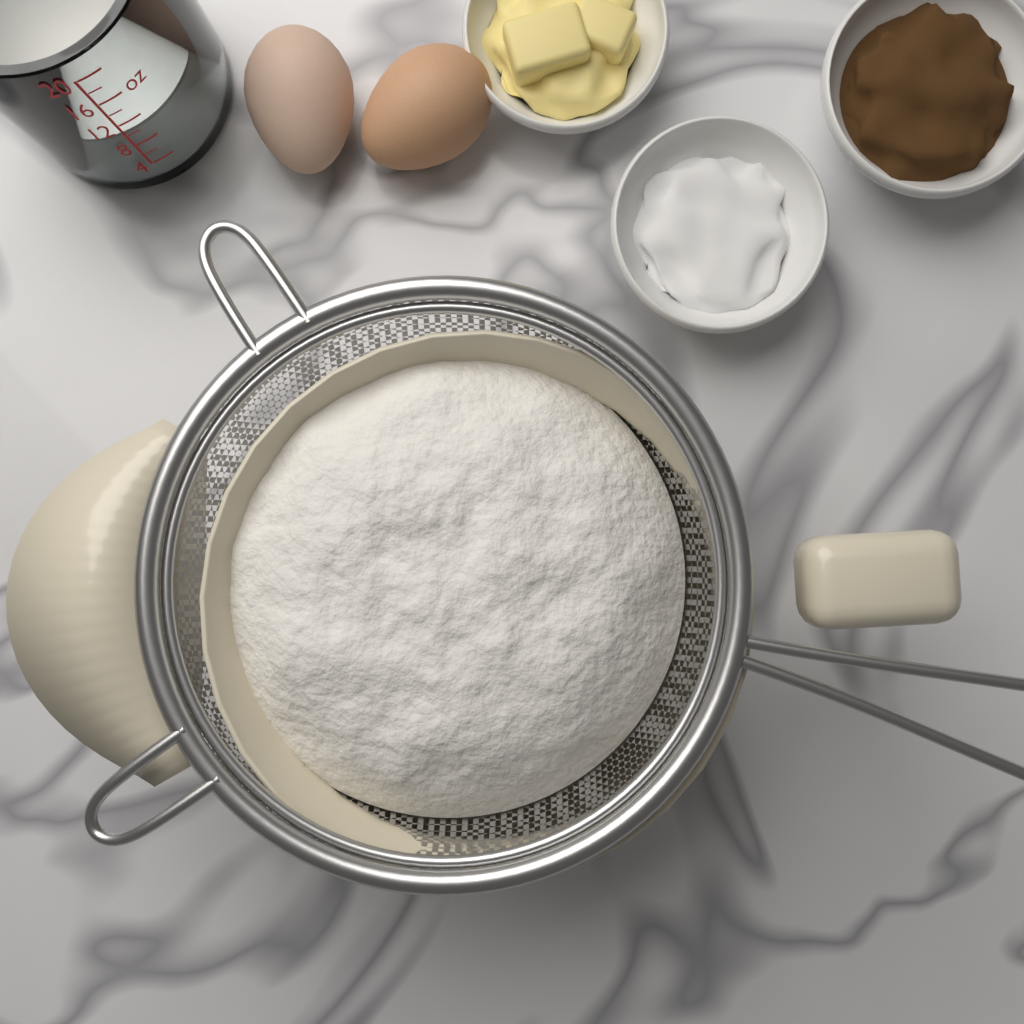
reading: 10 oz
